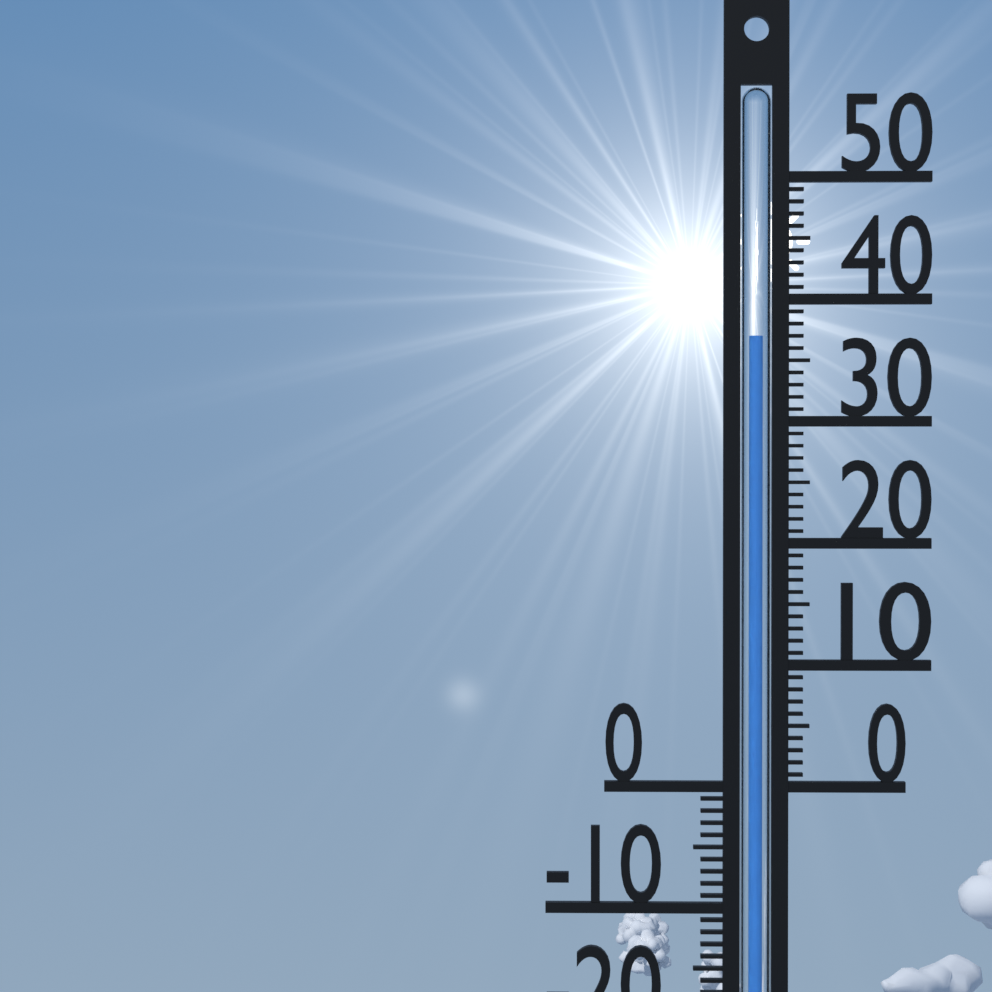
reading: 37 °C
